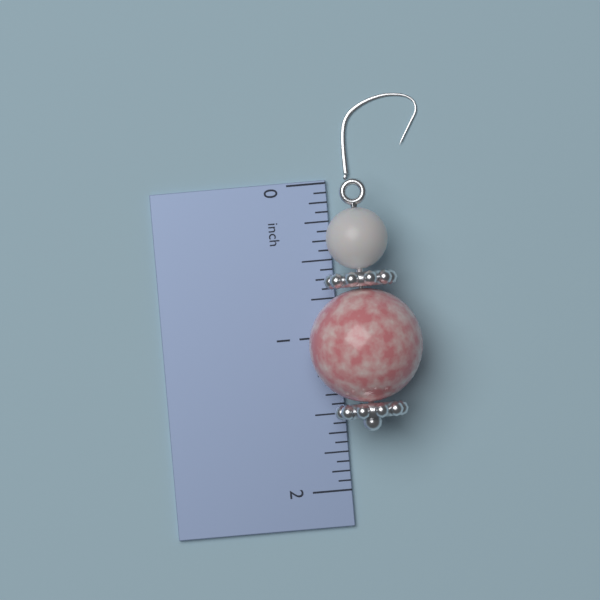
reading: 1.6250 inch
